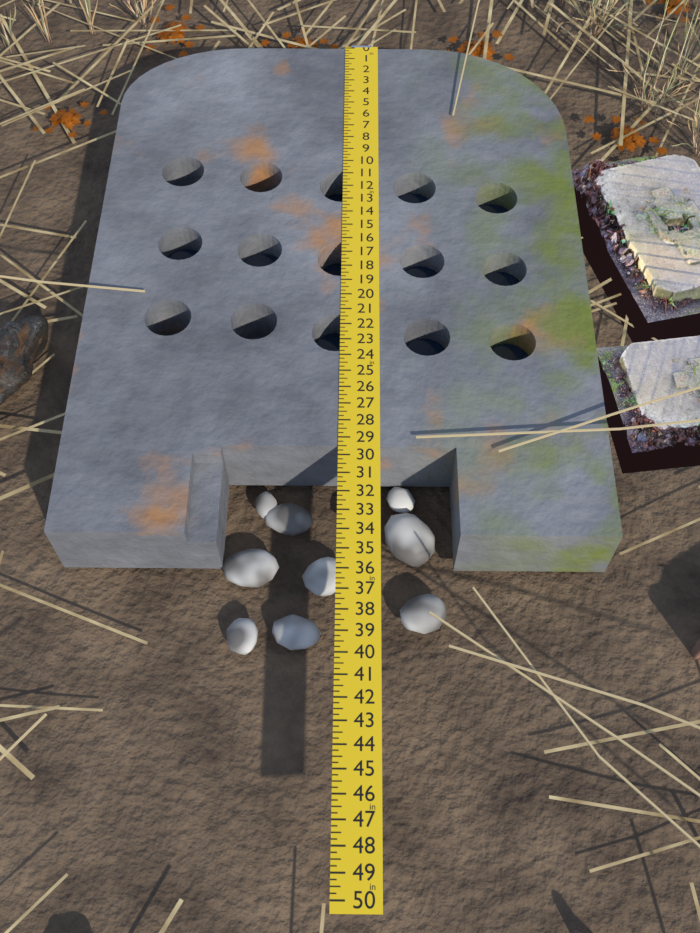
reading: 34.25 in
